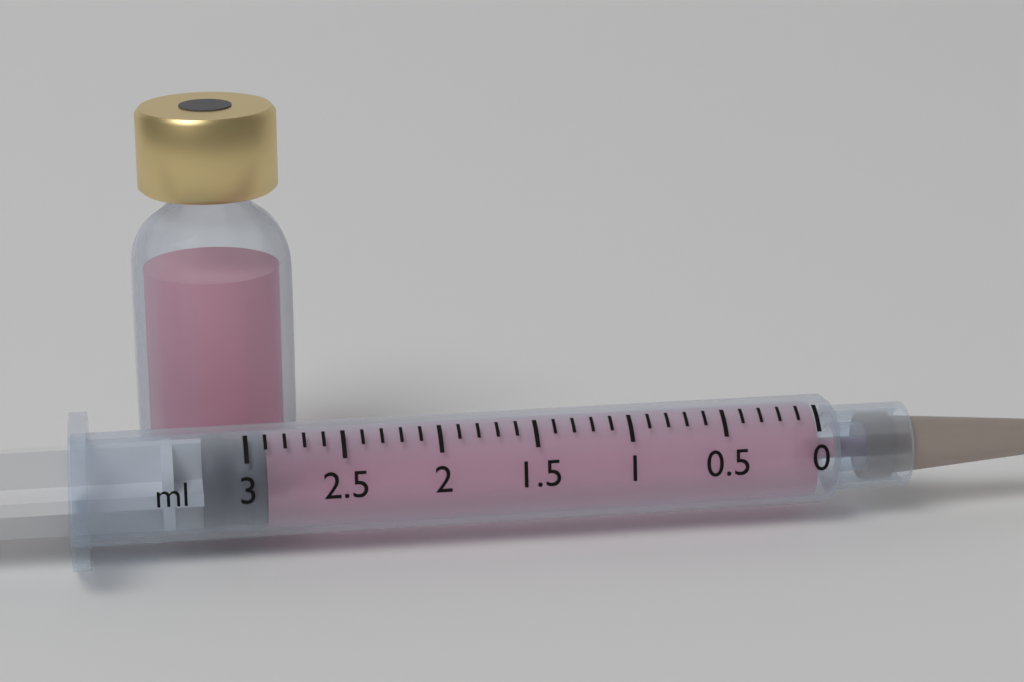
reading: 2.9 ml
